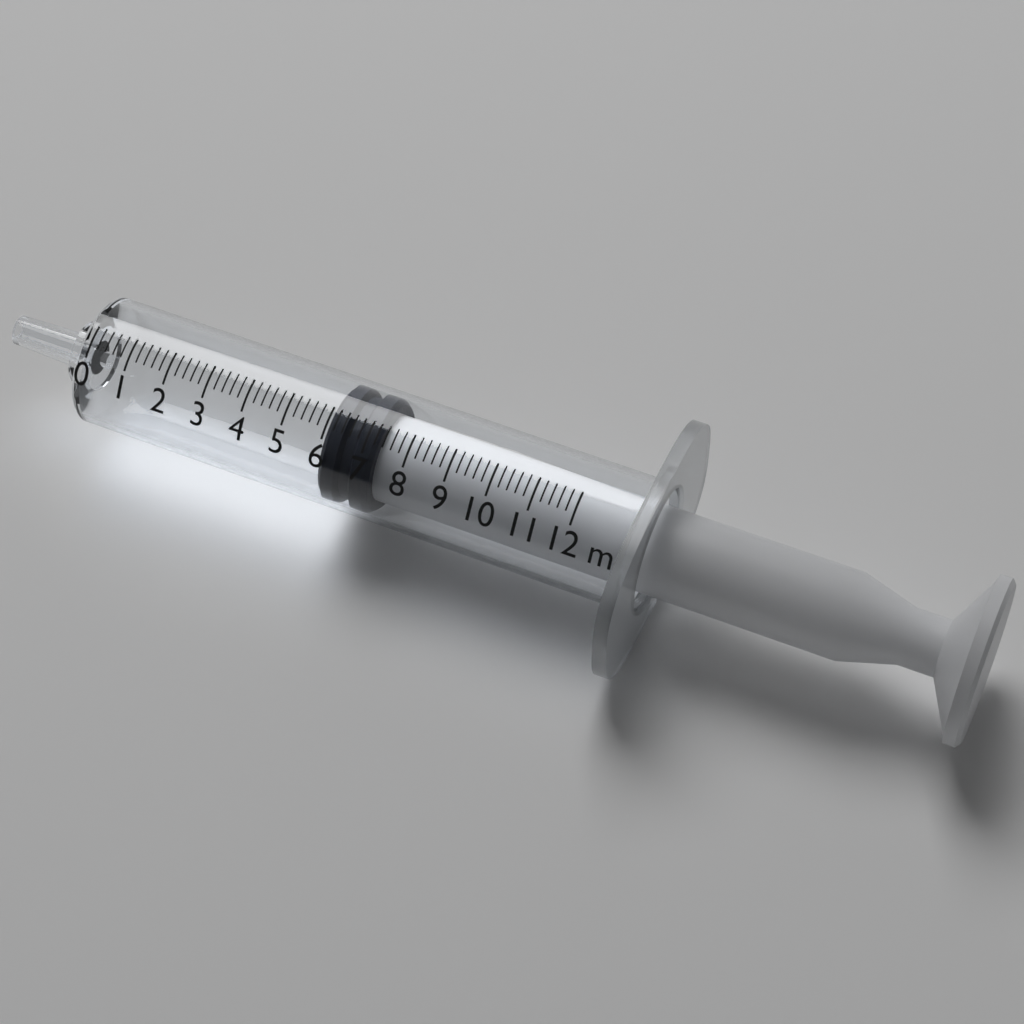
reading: 6.0 ml
